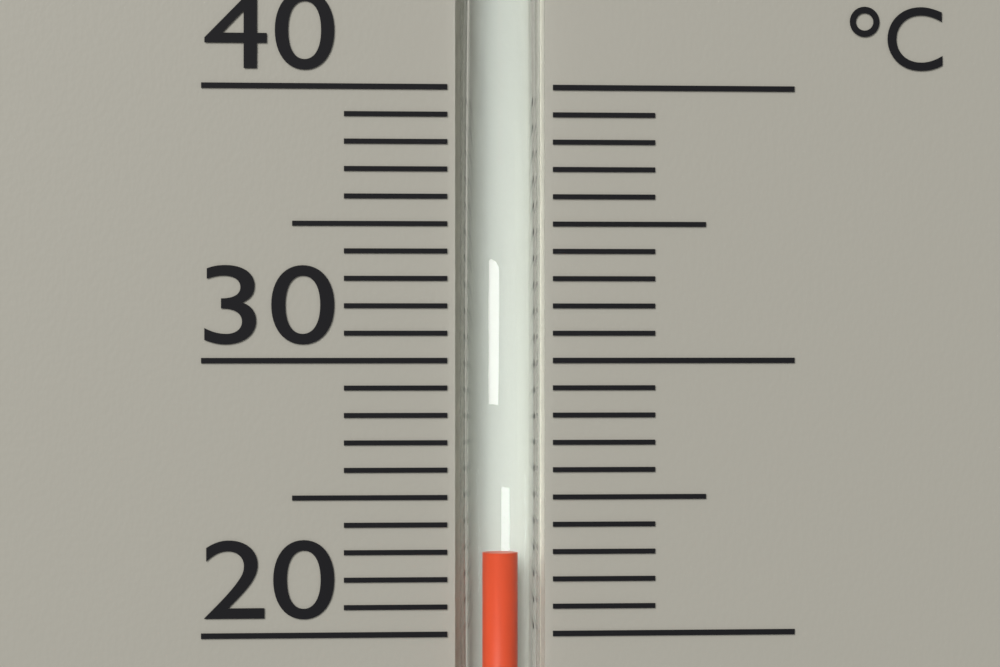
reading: 23 °C
